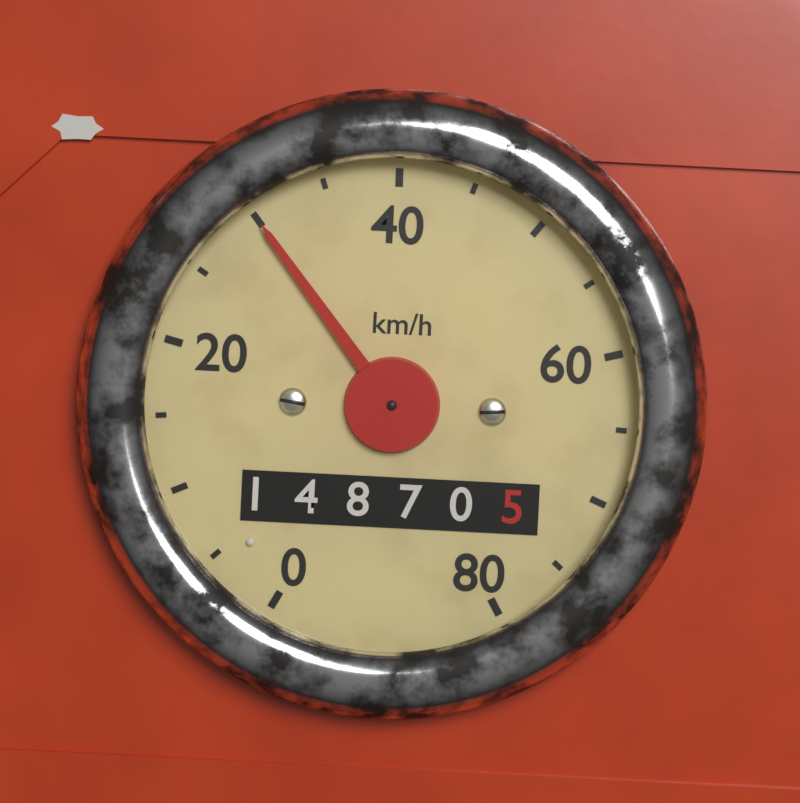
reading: 30 km/h
